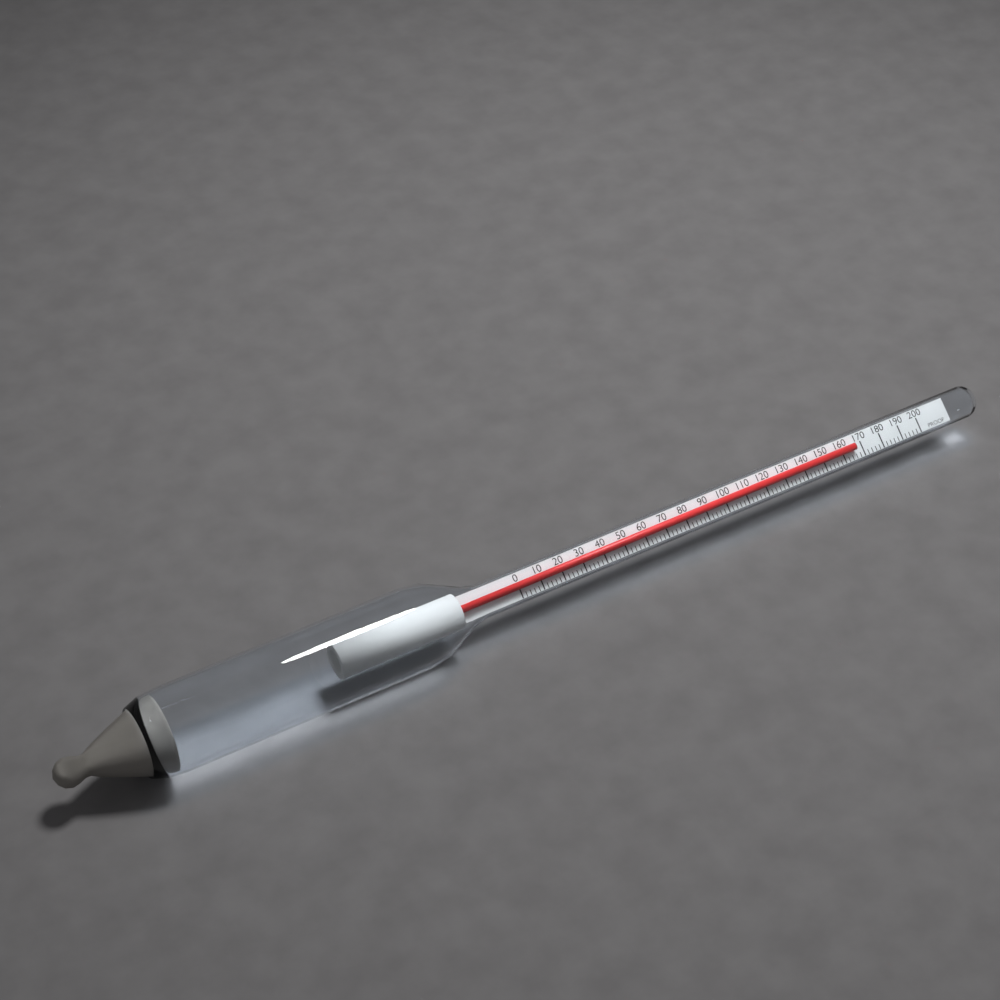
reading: 166 proof
